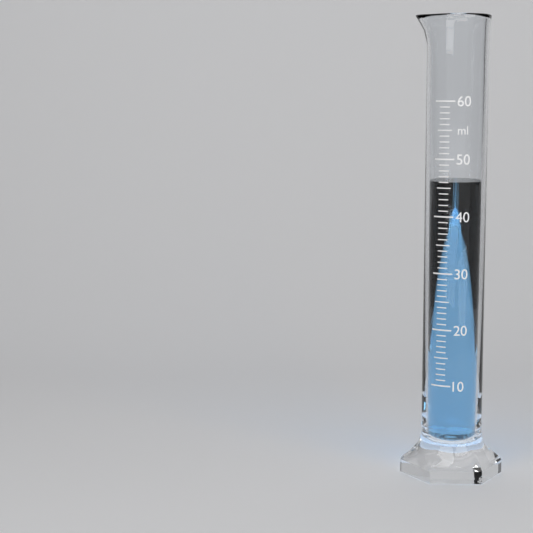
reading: 46 ml
